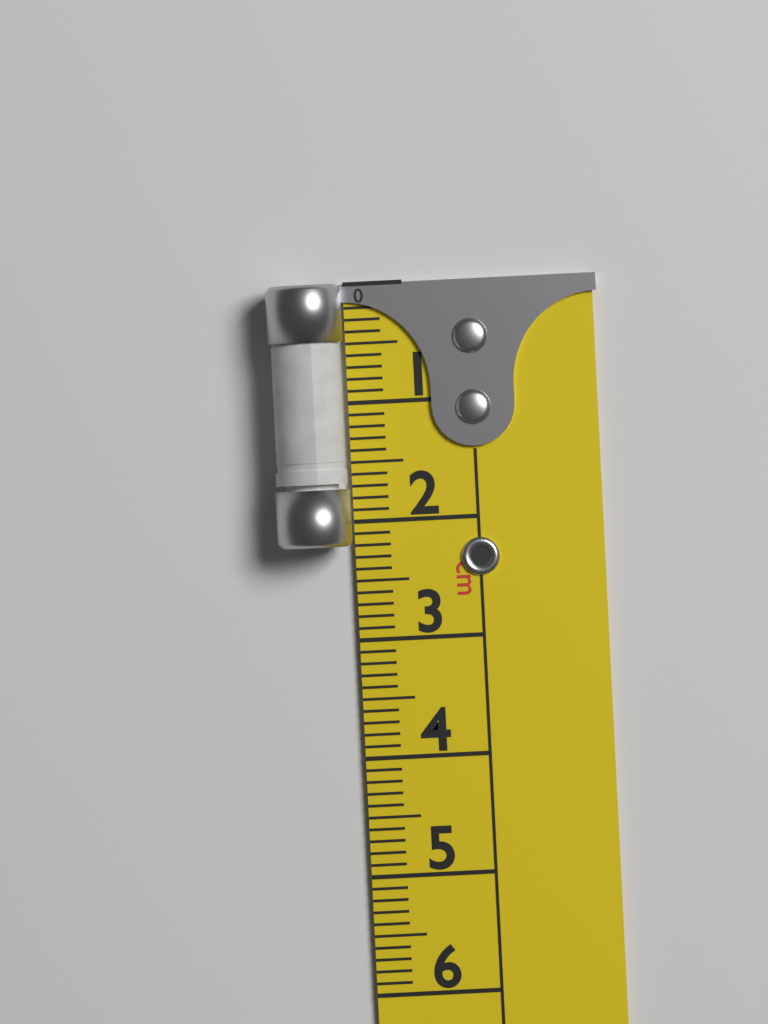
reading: 2.2 cm
